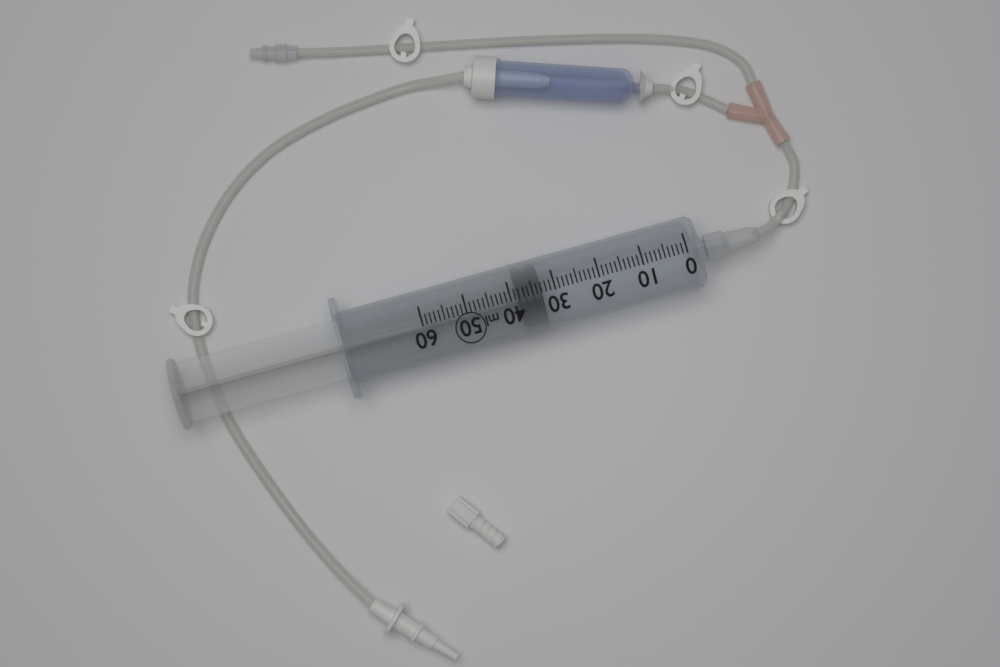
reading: 33 ml
